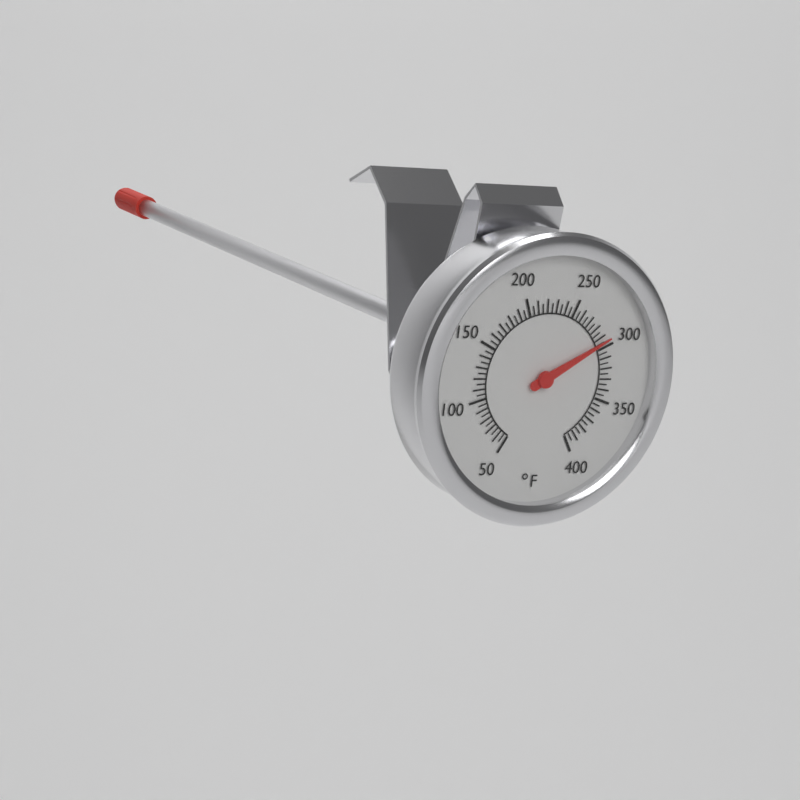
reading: 295 °F
